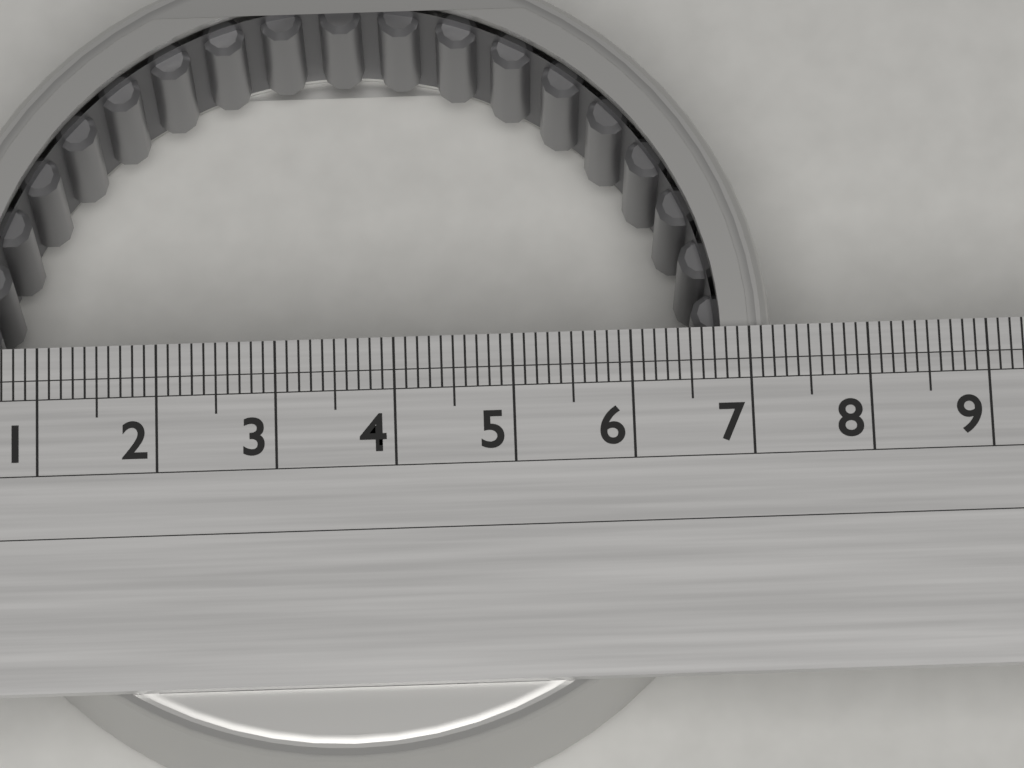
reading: 7.2 (no unit)
